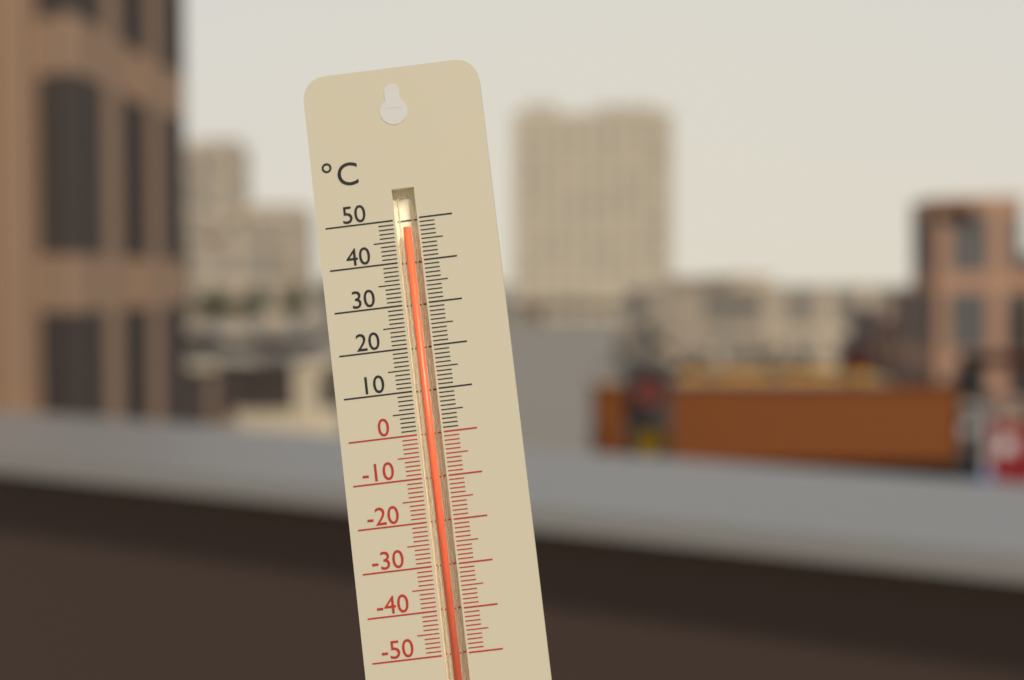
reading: 48 °C
